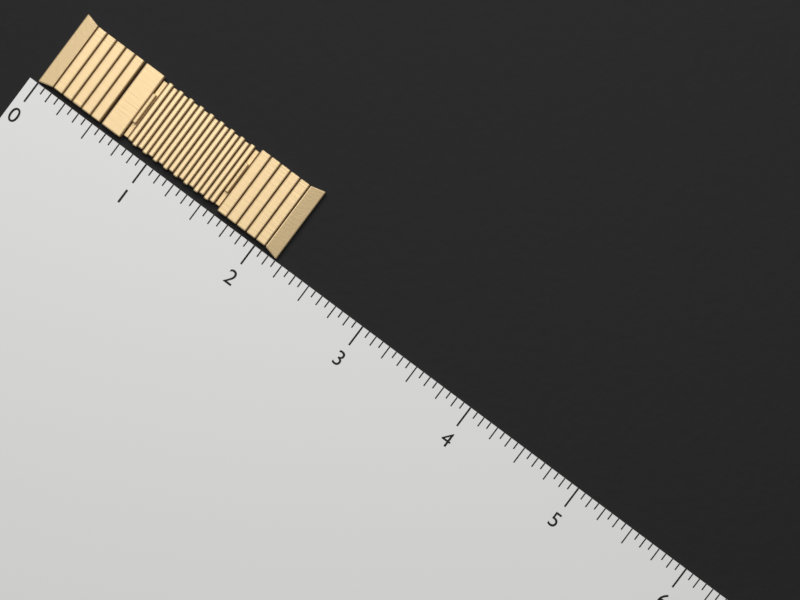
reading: 2.1875 (no unit)
